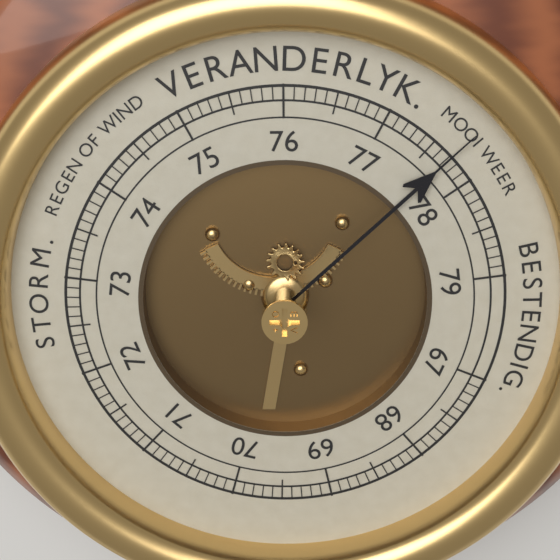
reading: 77.7 (no unit)
